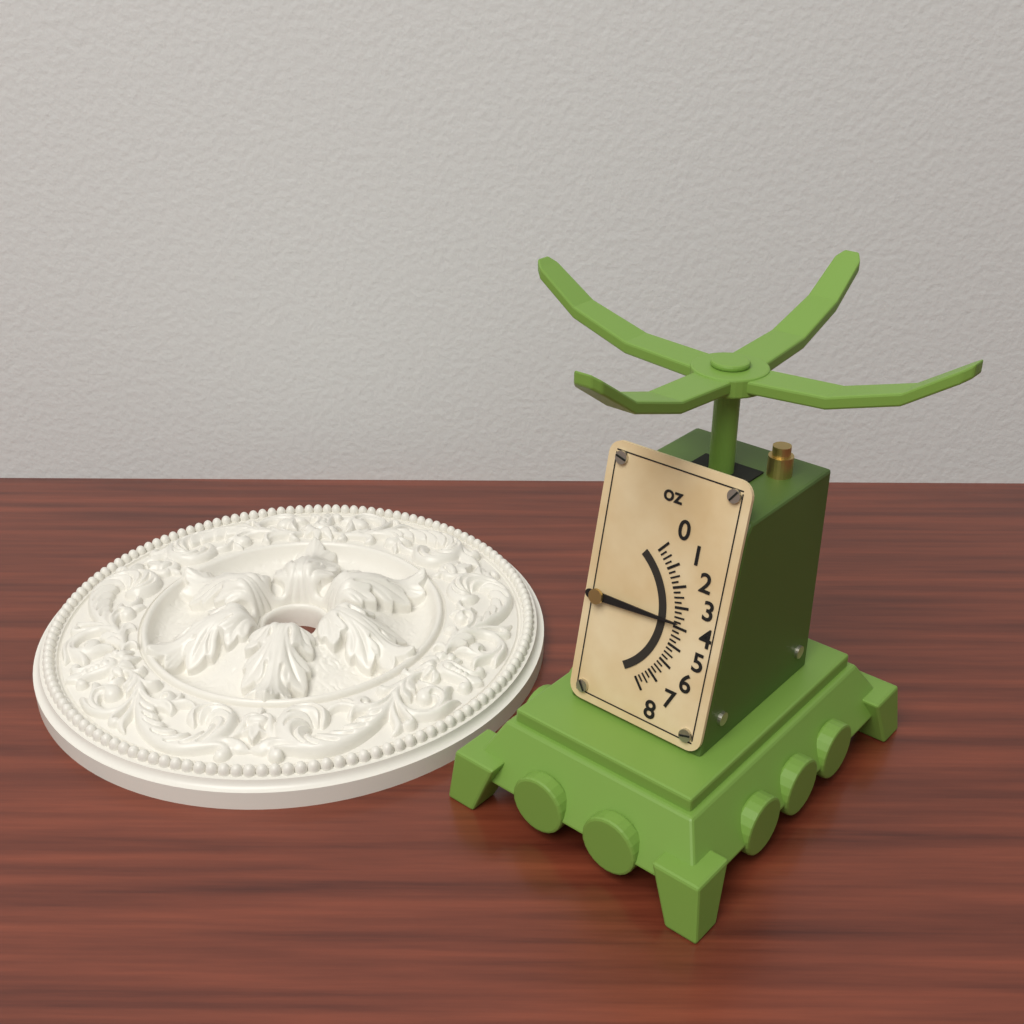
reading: 3.75 oz
